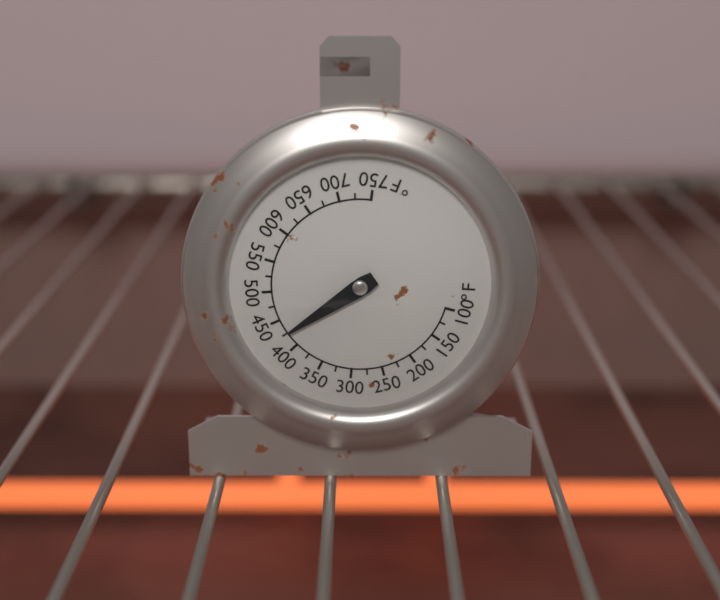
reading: 425 °F
